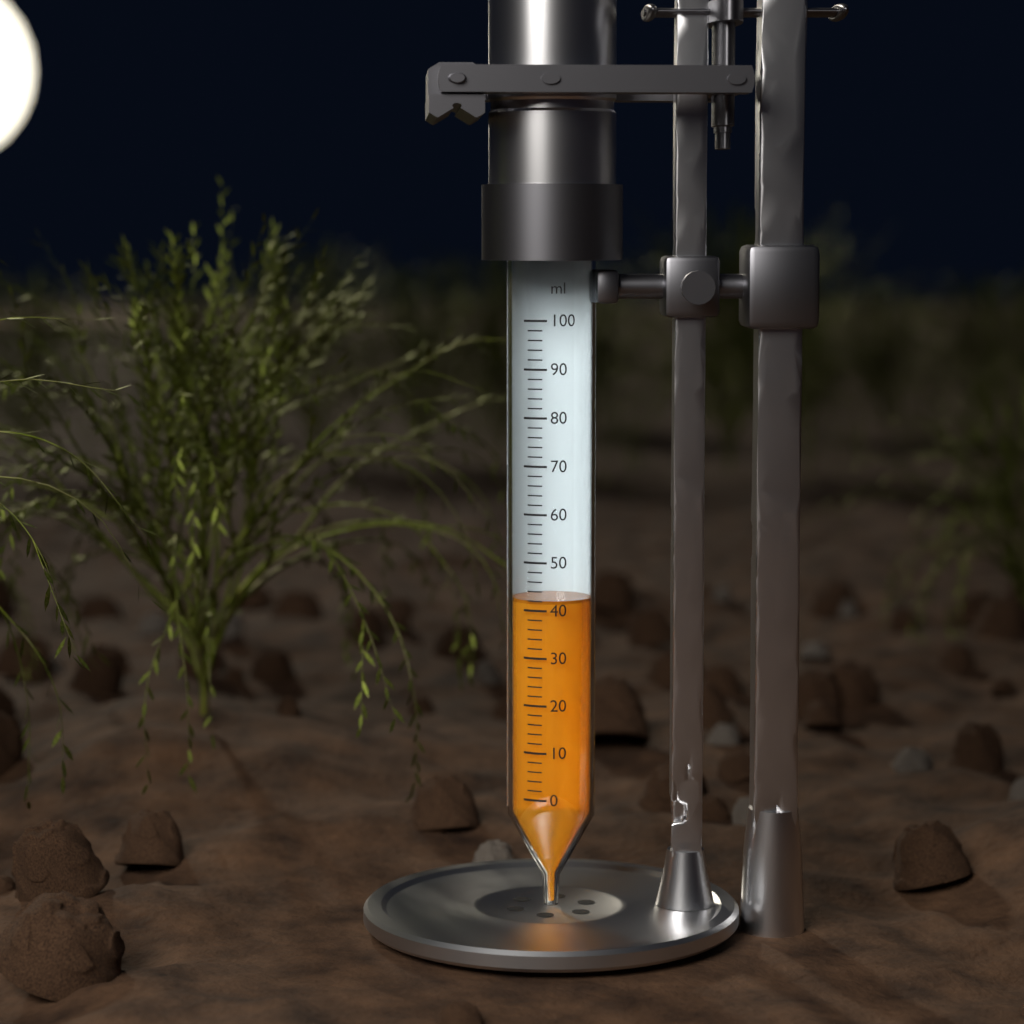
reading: 42 ml
